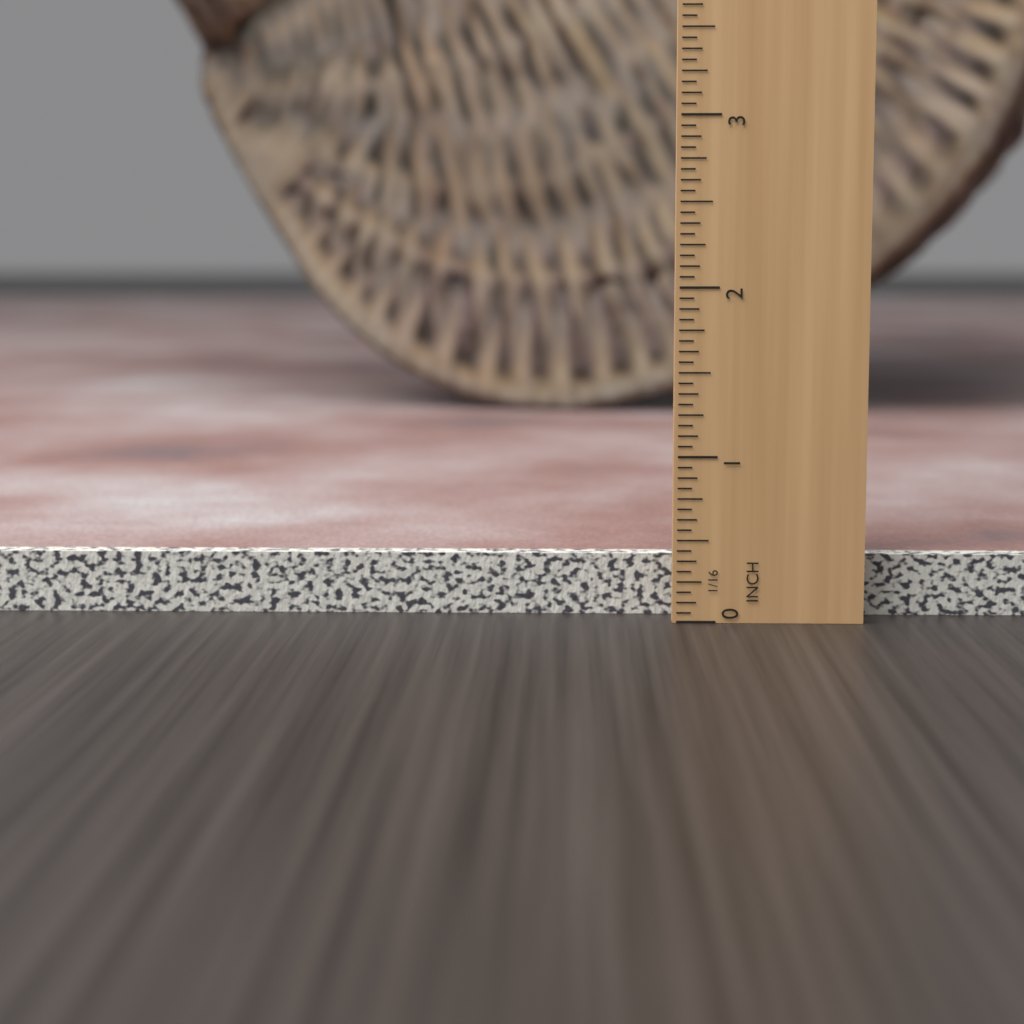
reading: 0.3750 in
